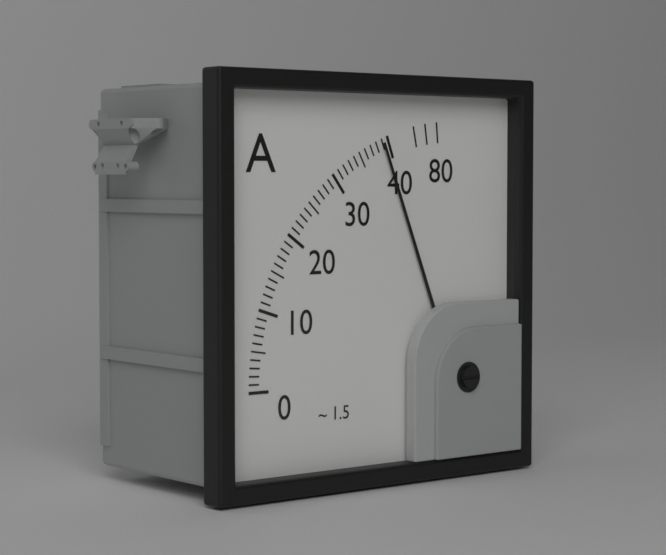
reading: 39 A
